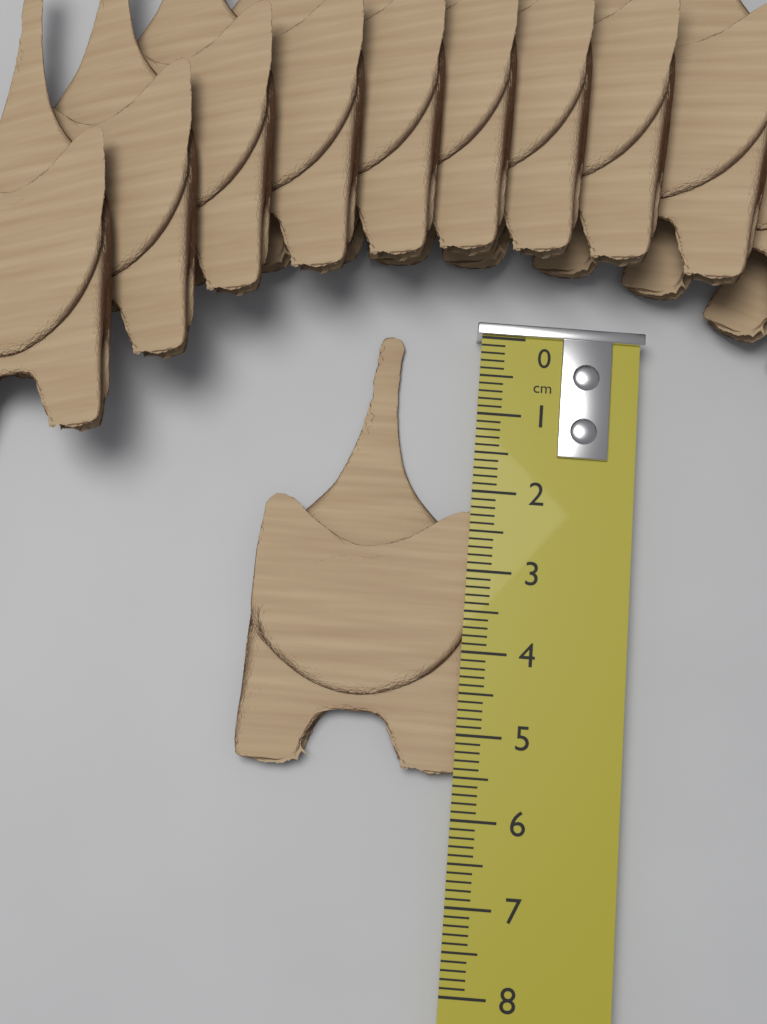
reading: 5.5 cm
